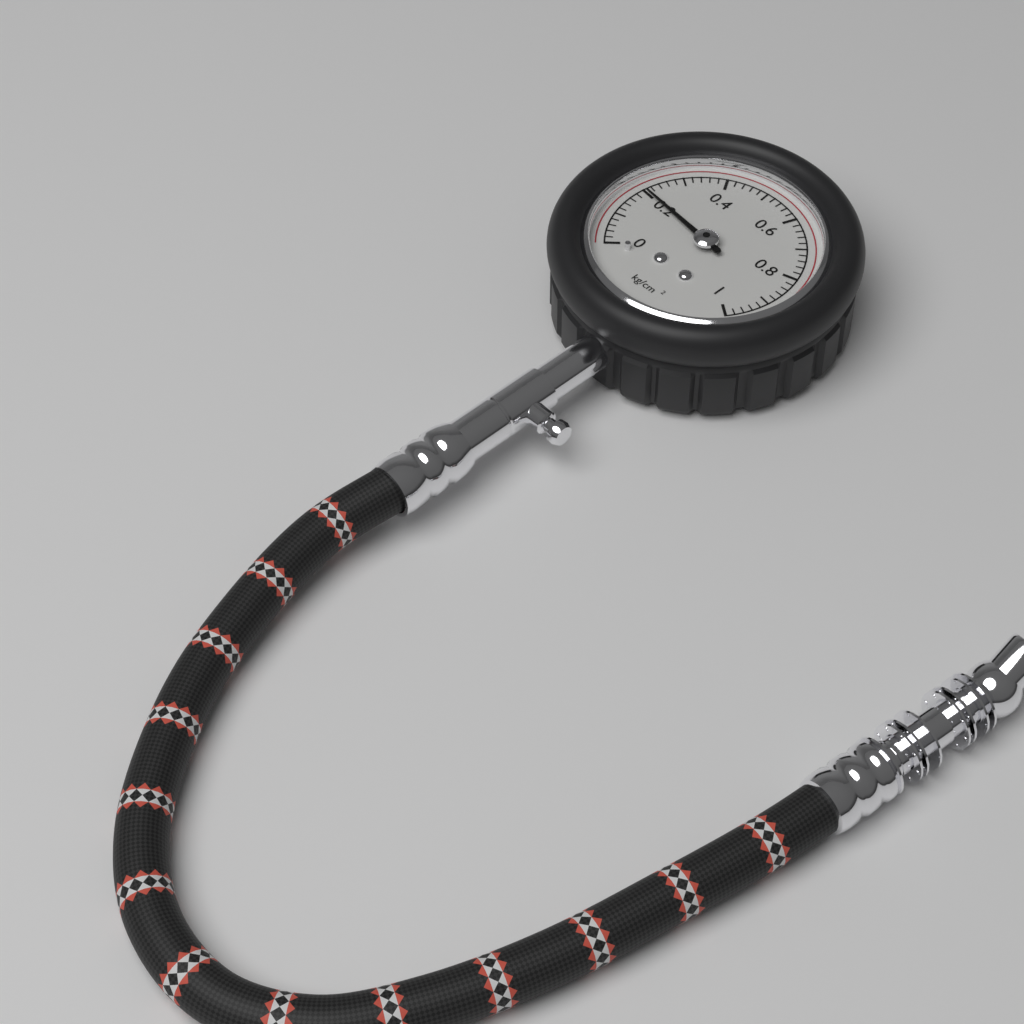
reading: 0.20 kg/cm²
